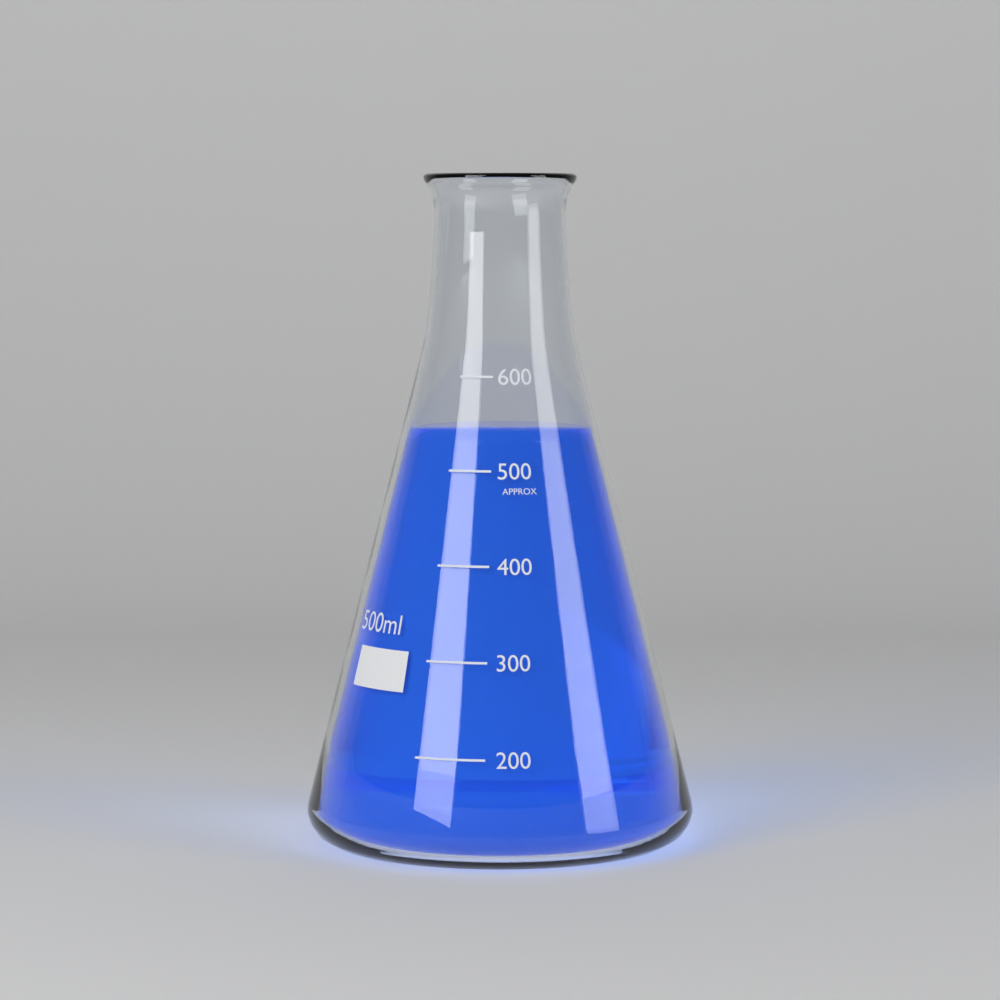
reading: 540 ml
